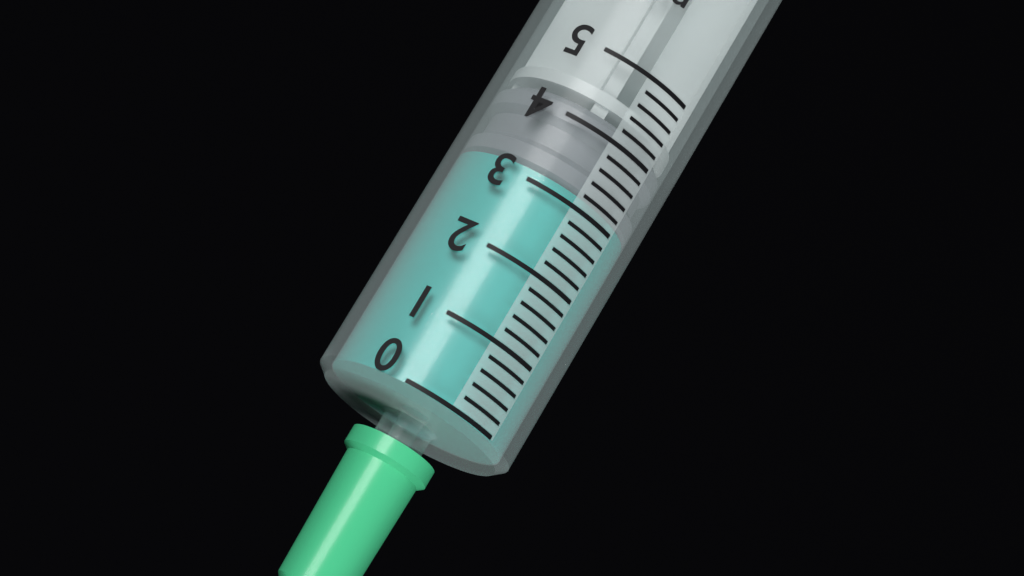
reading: 3.2 ml
